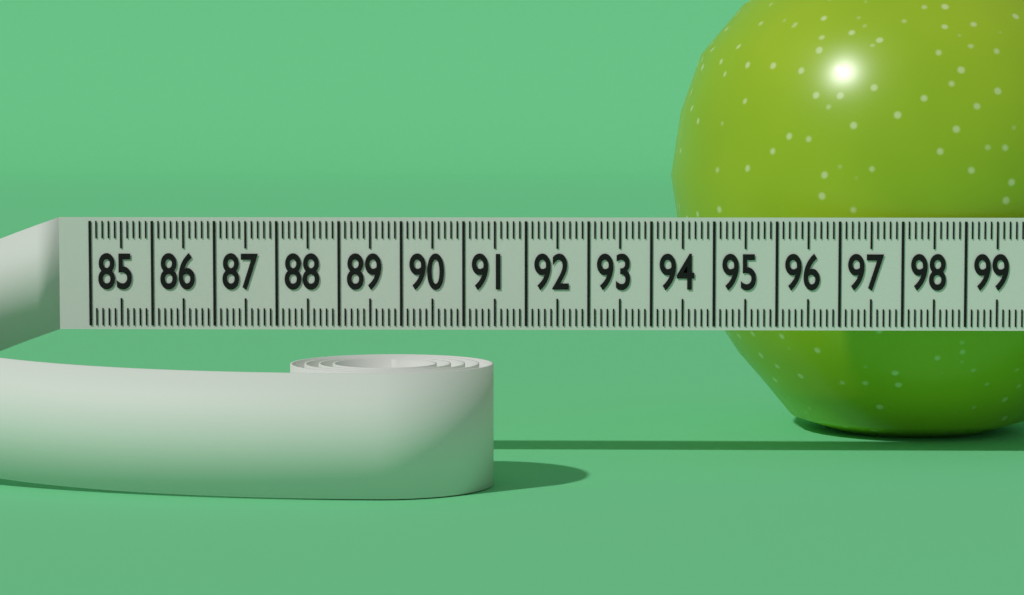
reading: 94.5 (no unit)
